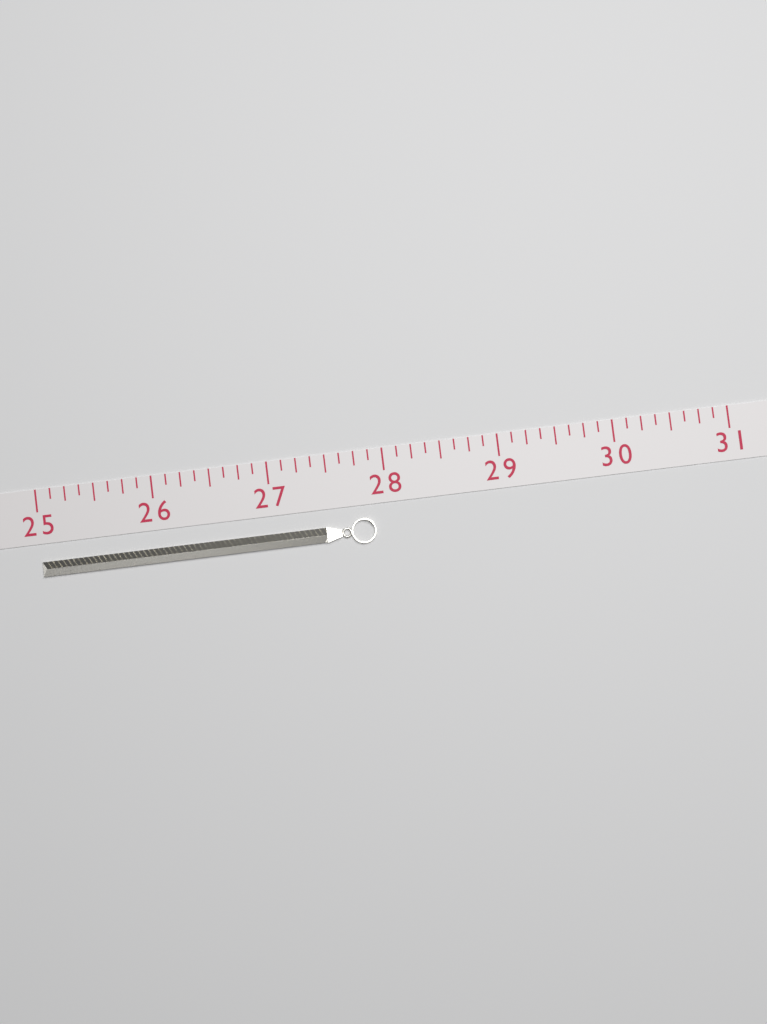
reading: 27.875 (no unit)
